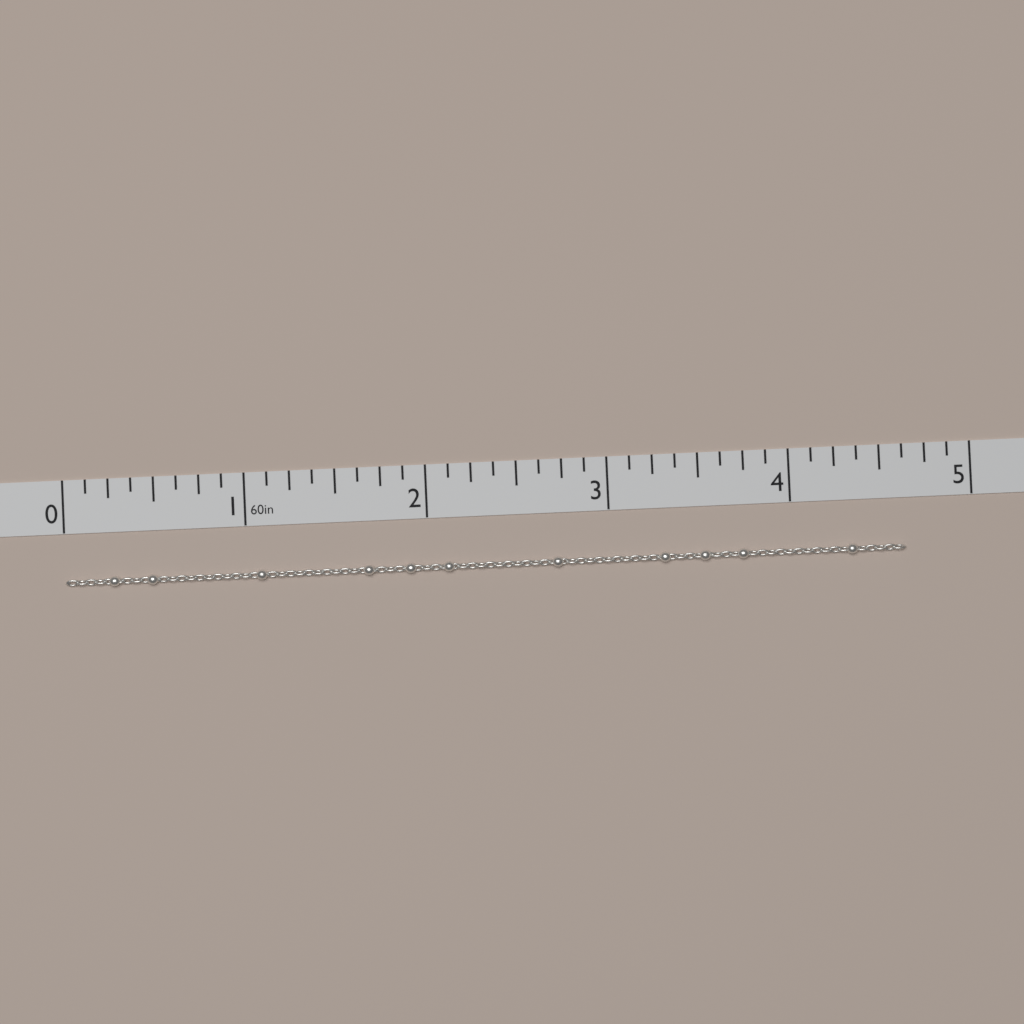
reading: 4.625 in
